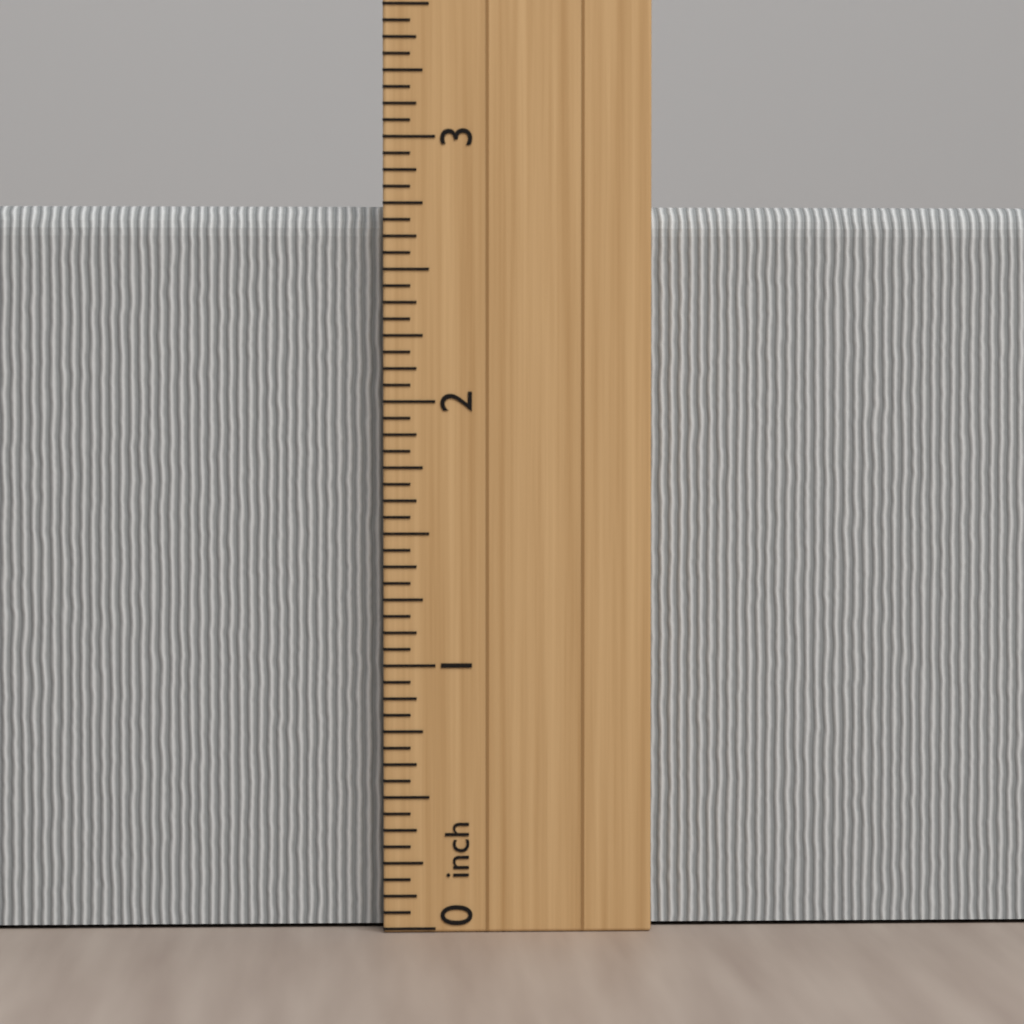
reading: 2.7500 inch
